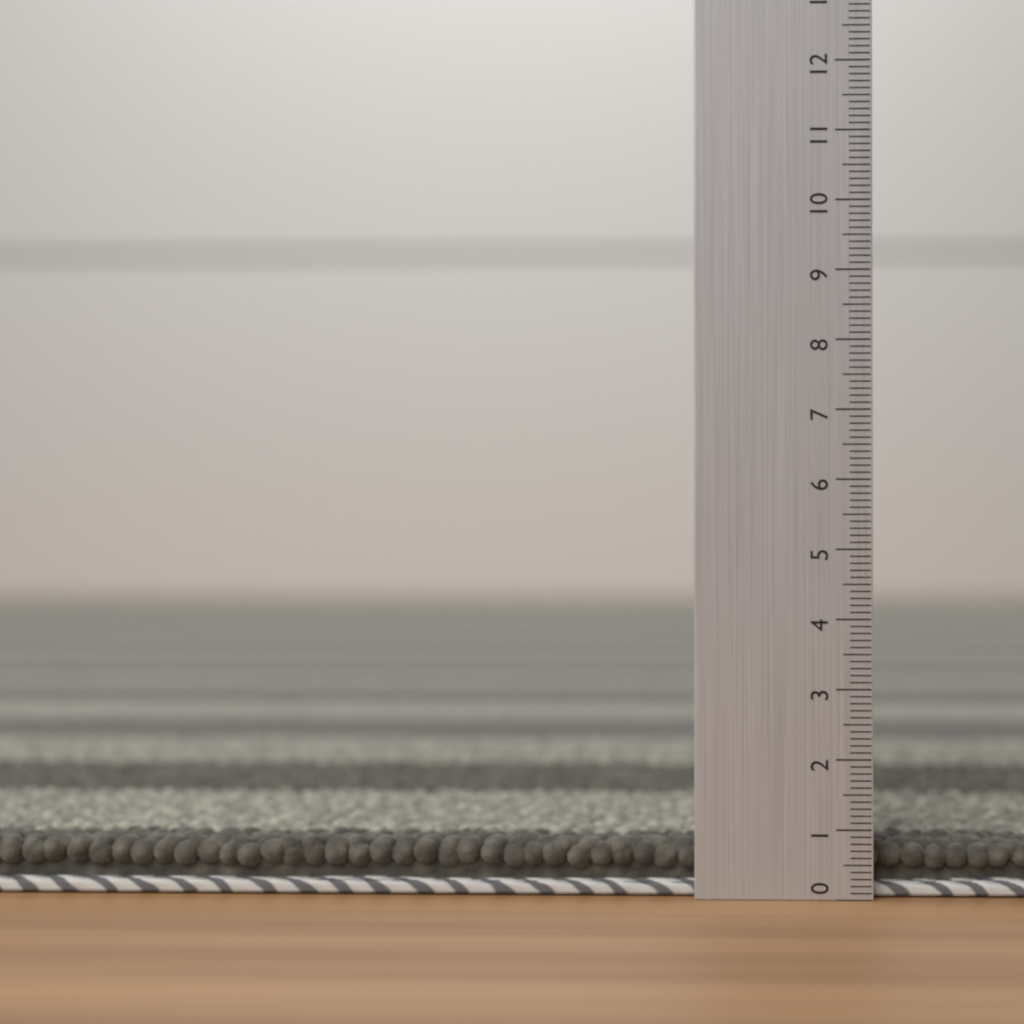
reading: 0.8 (no unit)
